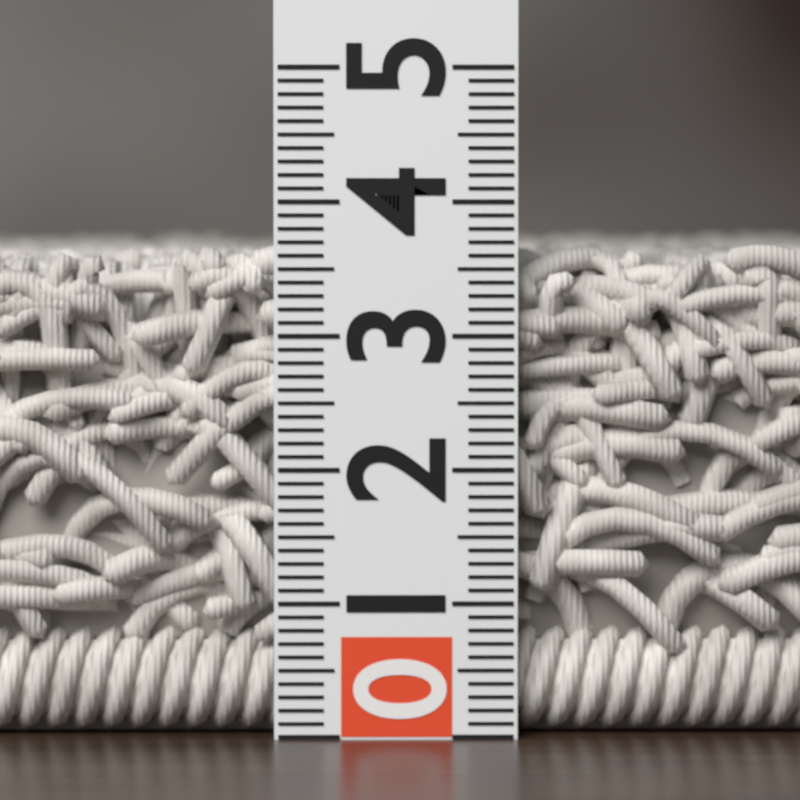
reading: 3.7 (no unit)
